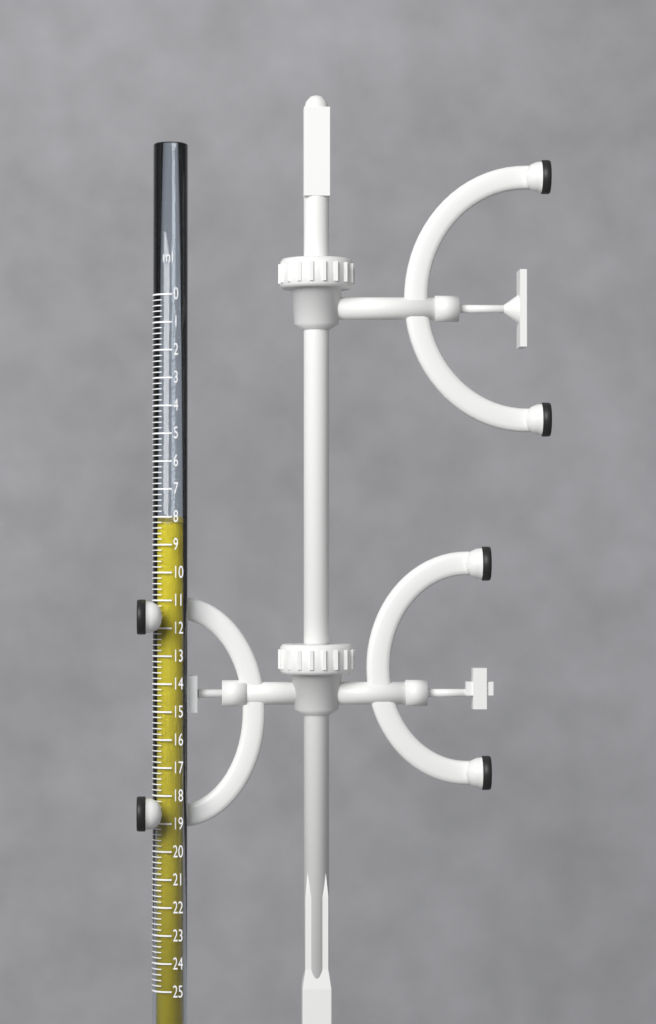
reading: 8.2 ml
